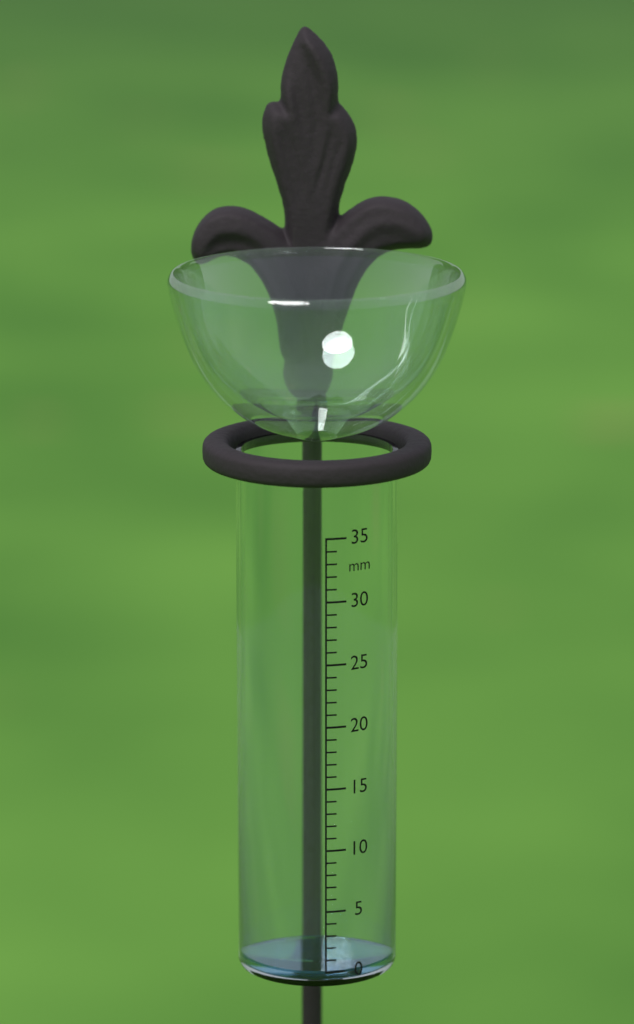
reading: 0 mm
